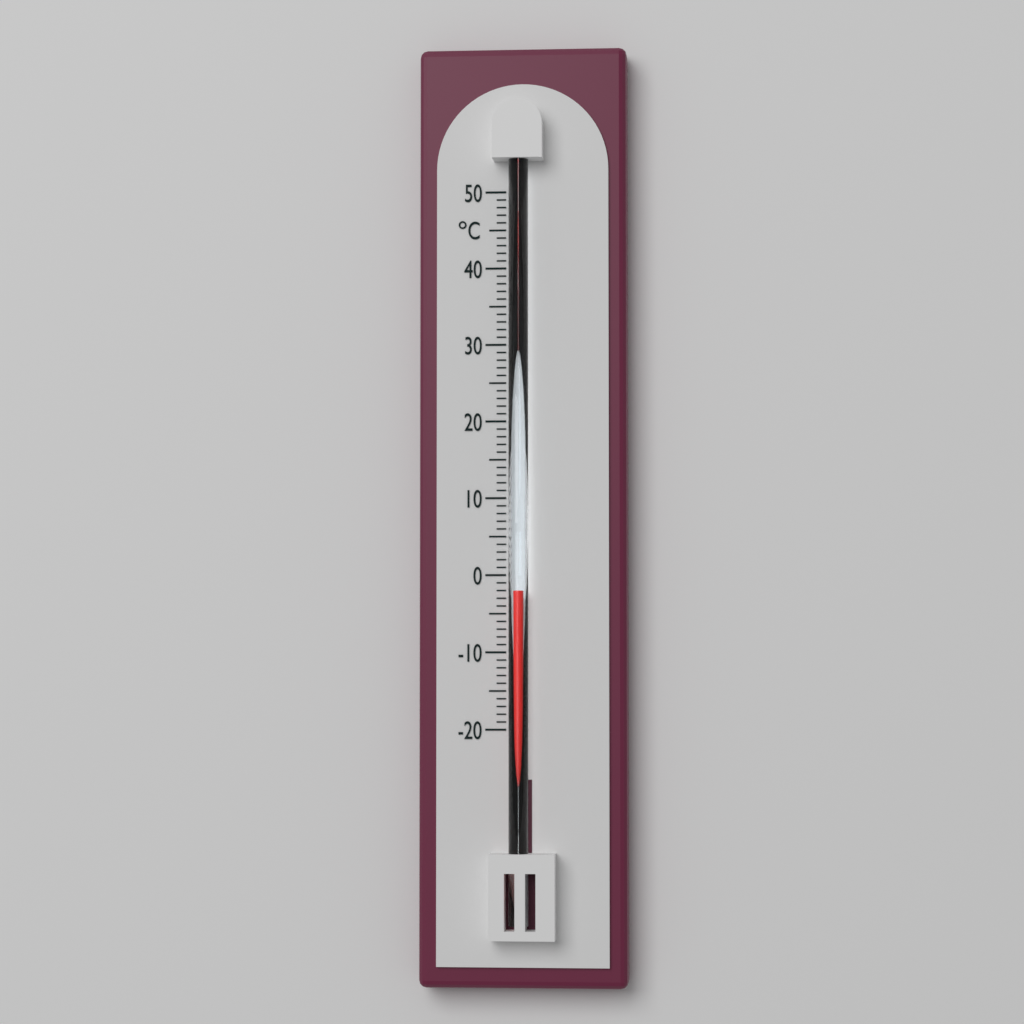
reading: -2 °C
